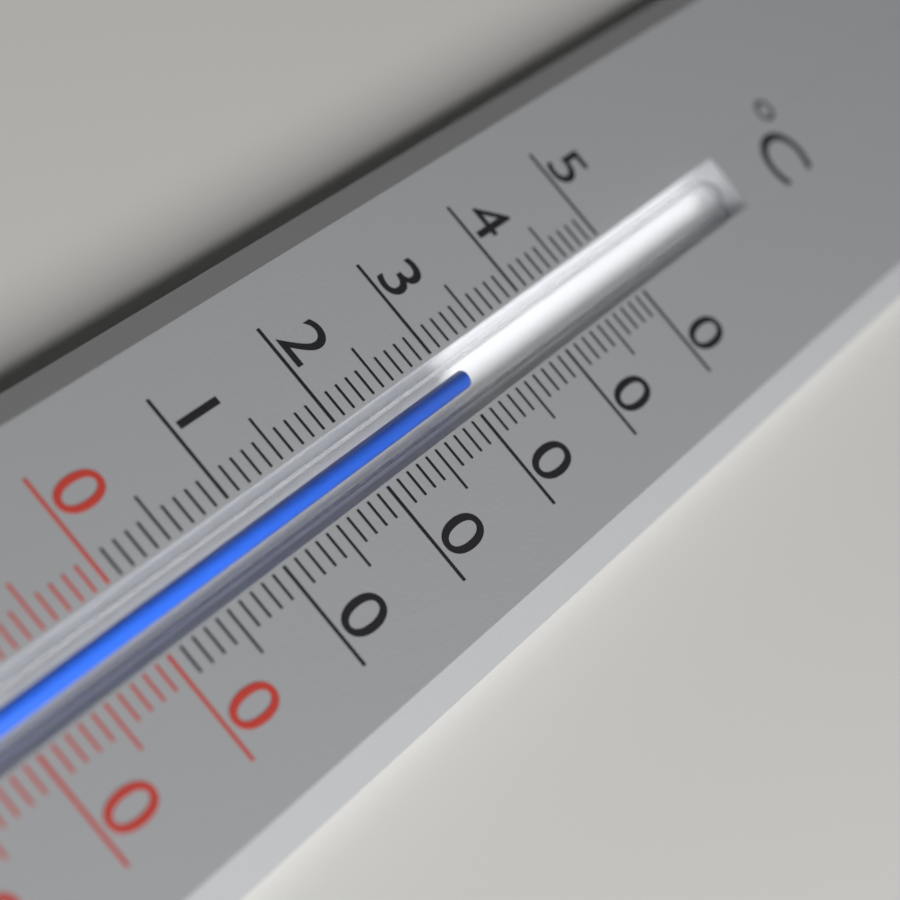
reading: 31 °C
